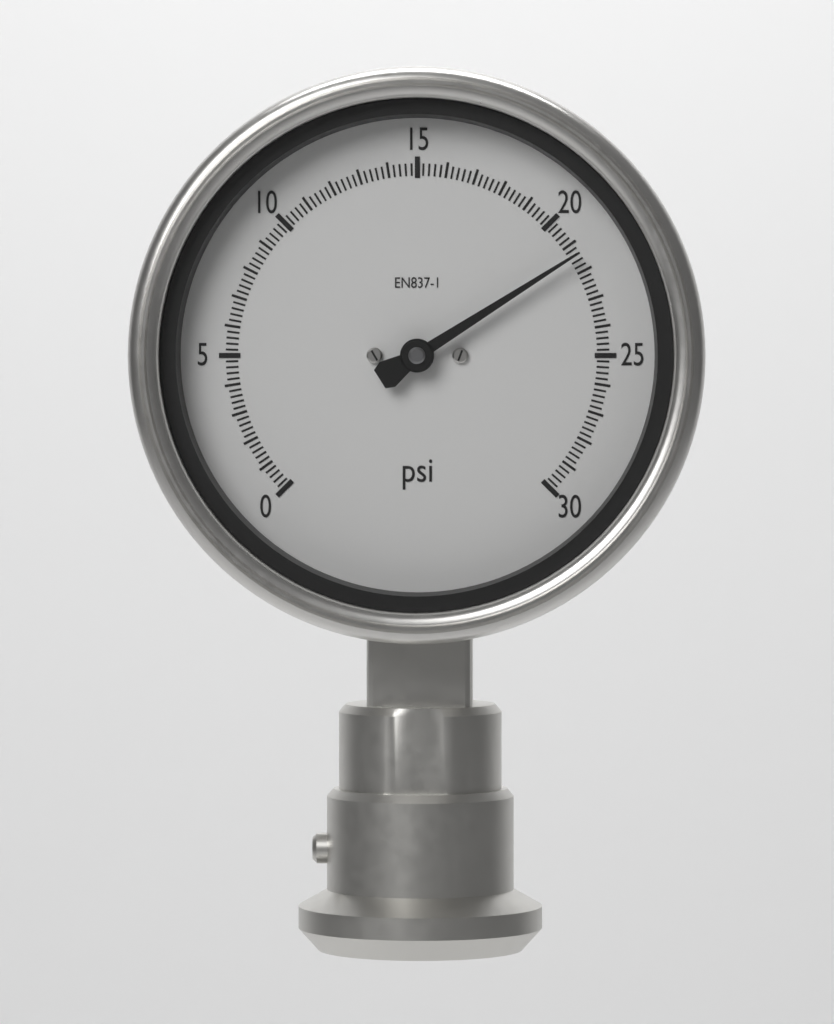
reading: 21.4 psi
